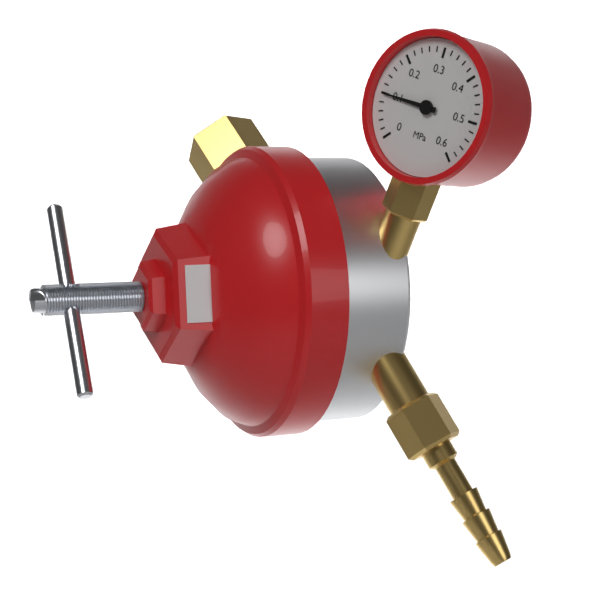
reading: 0.10 MPa
